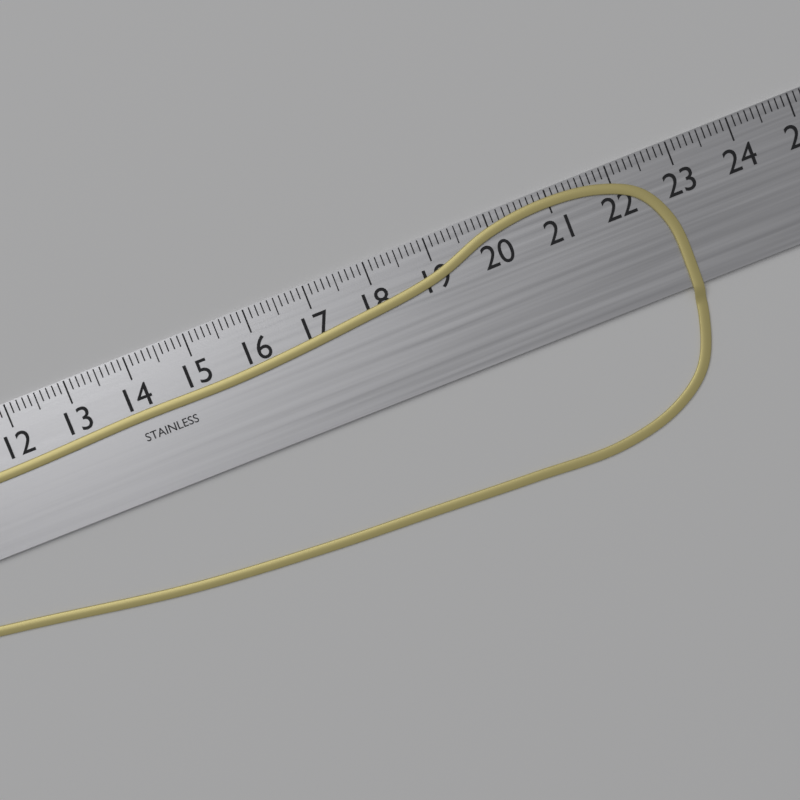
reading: 22.8 cm
